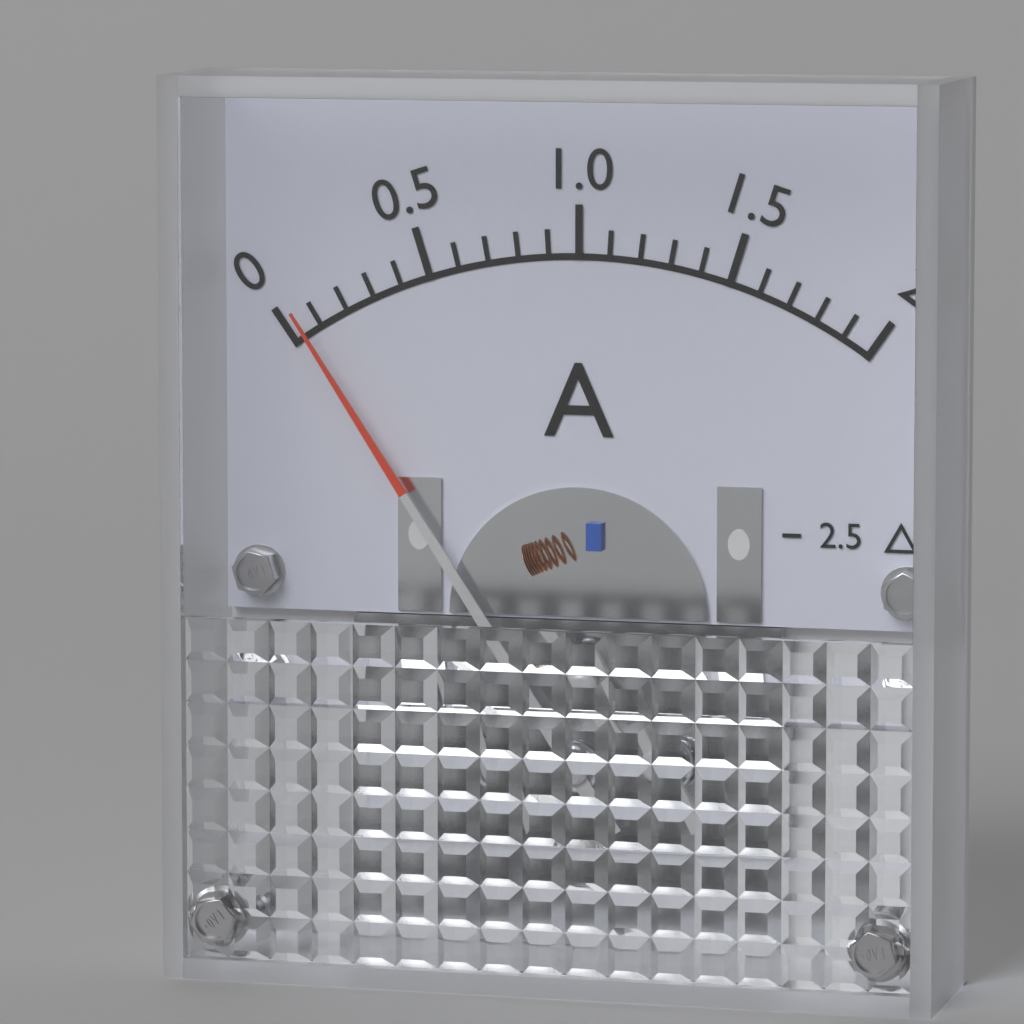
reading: 0.05 A
